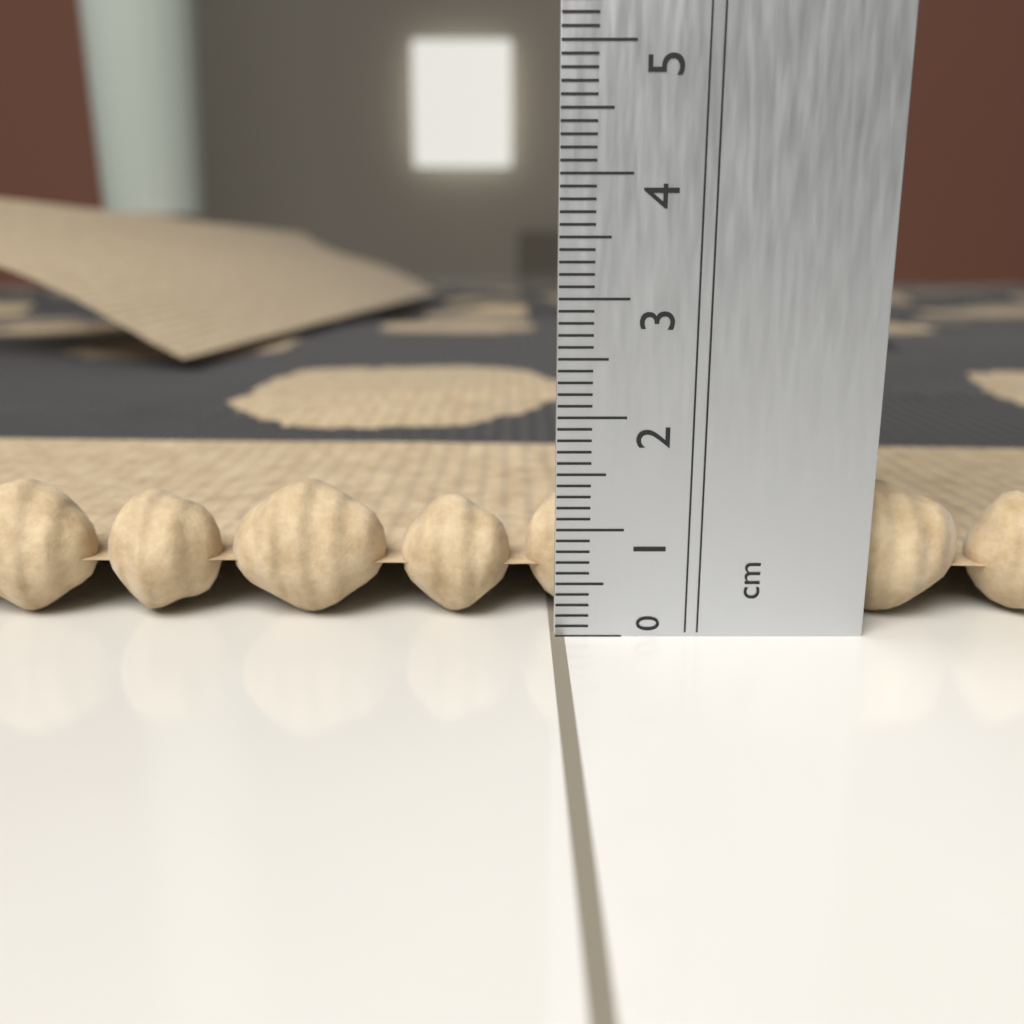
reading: 1.3 cm
